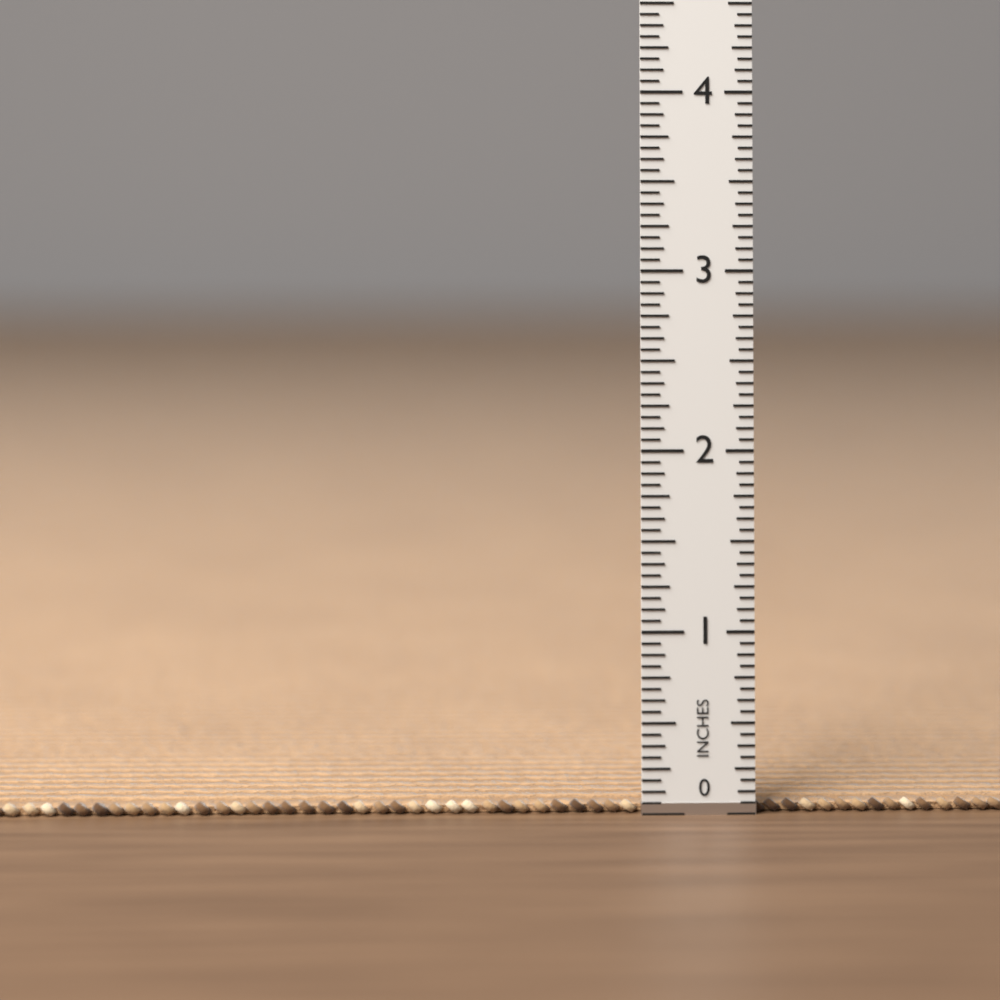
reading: 0.0625 in
